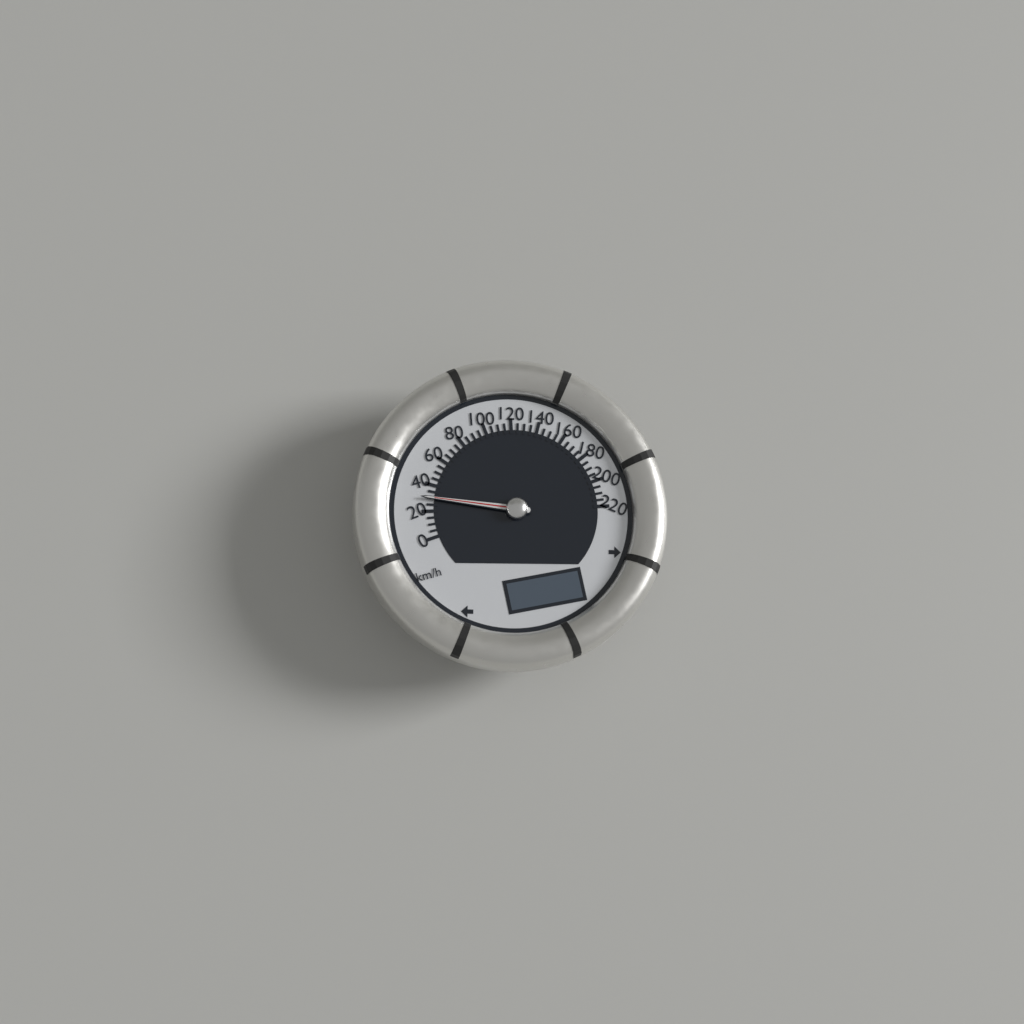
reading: 30 km/h
